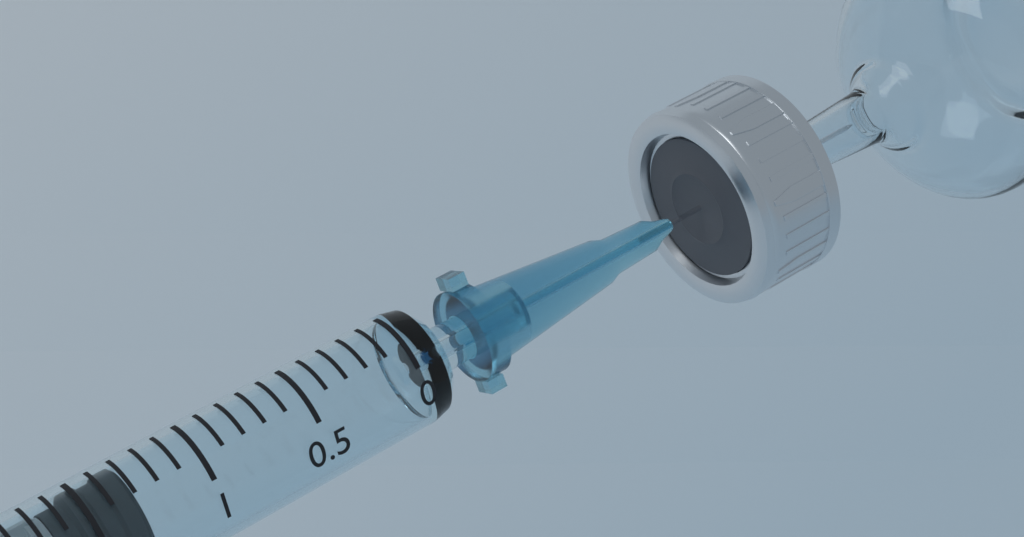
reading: 1.3 ml
